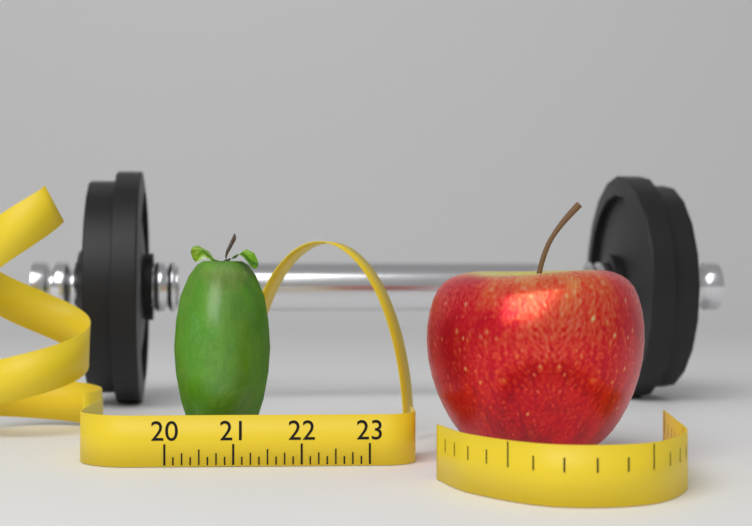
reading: 21.500 (no unit)
